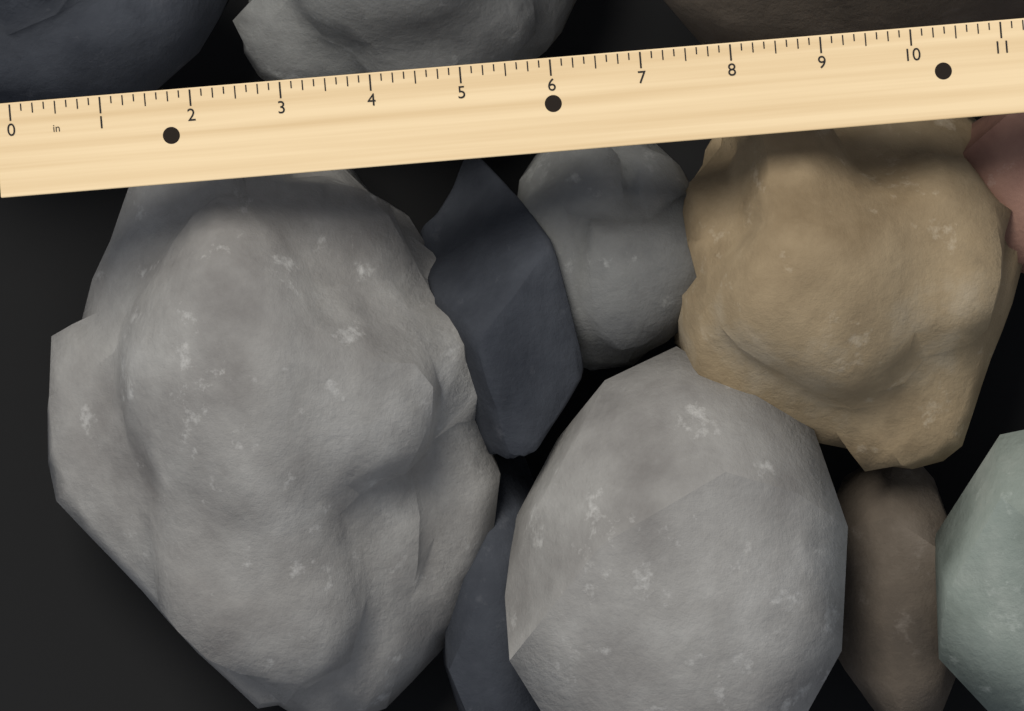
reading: 5.125 in
